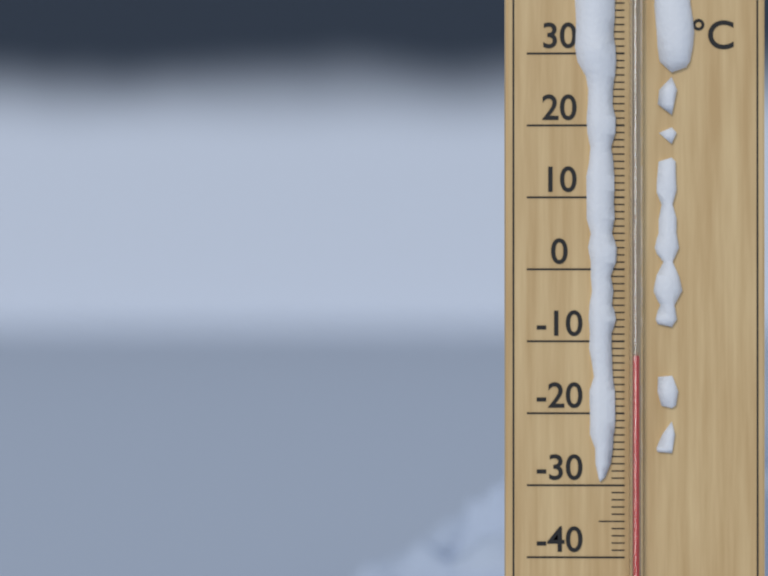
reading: -12 °C
